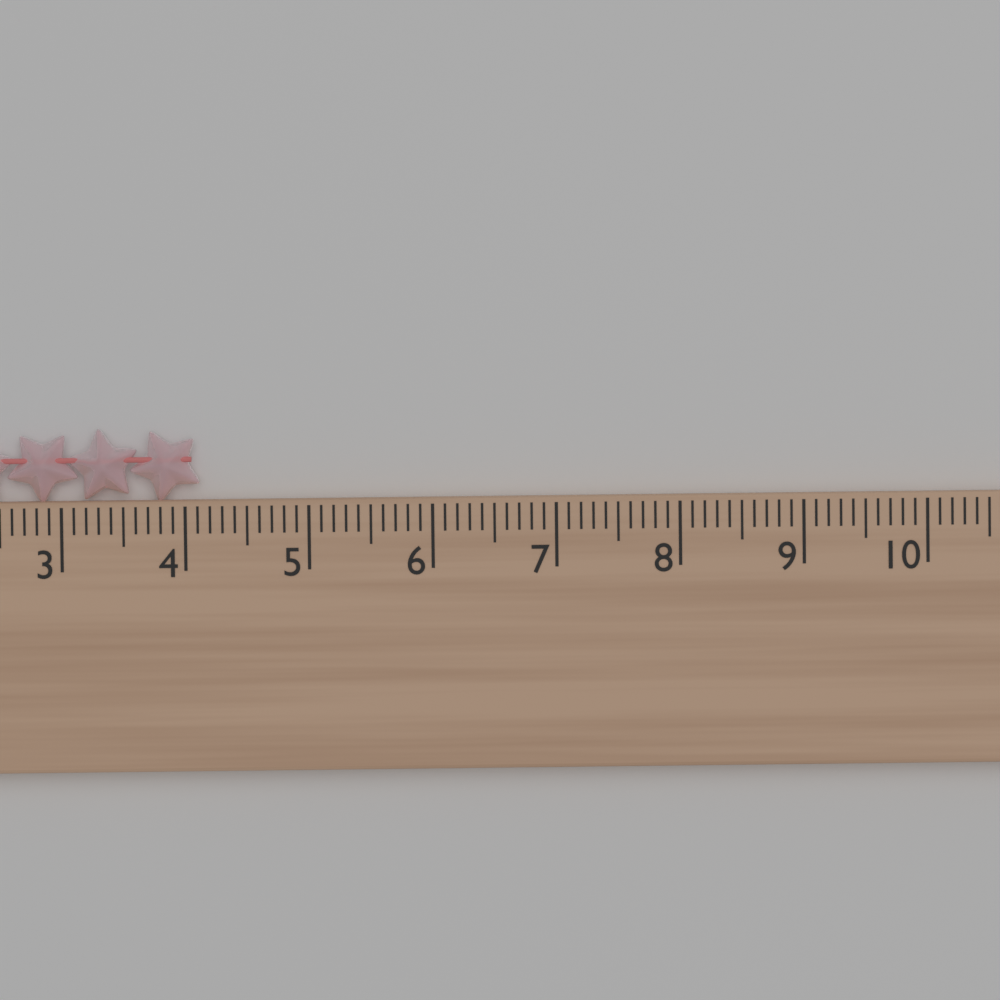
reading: 4.1 cm
